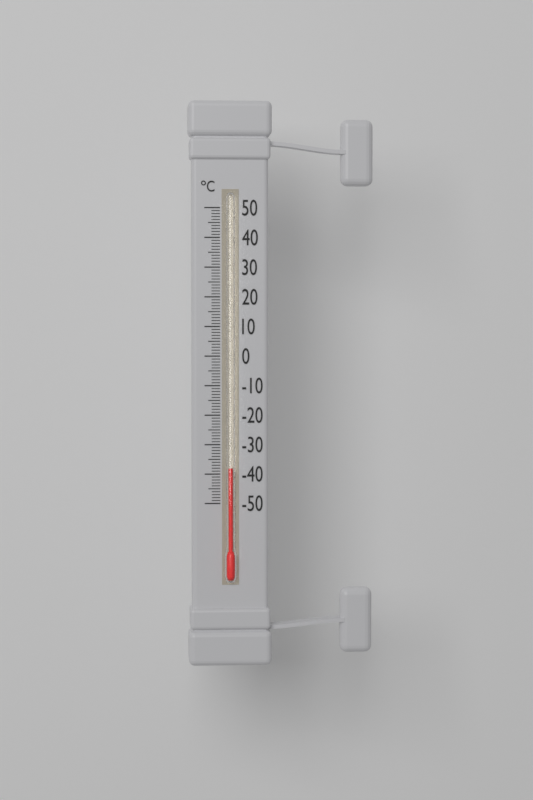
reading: -38 °C
